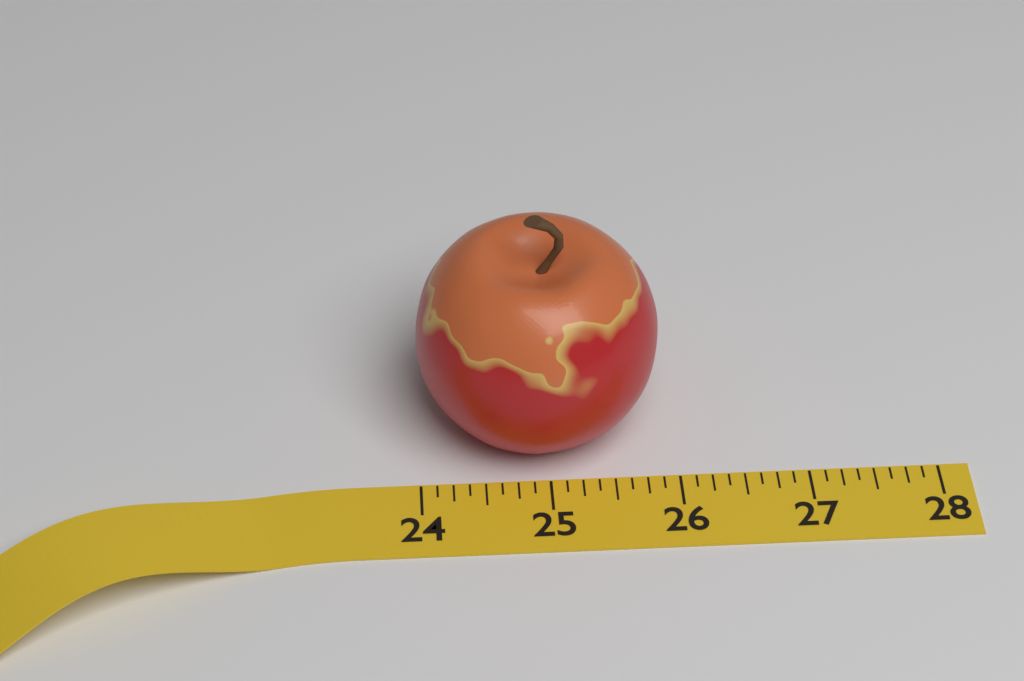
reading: 25.875 (no unit)
